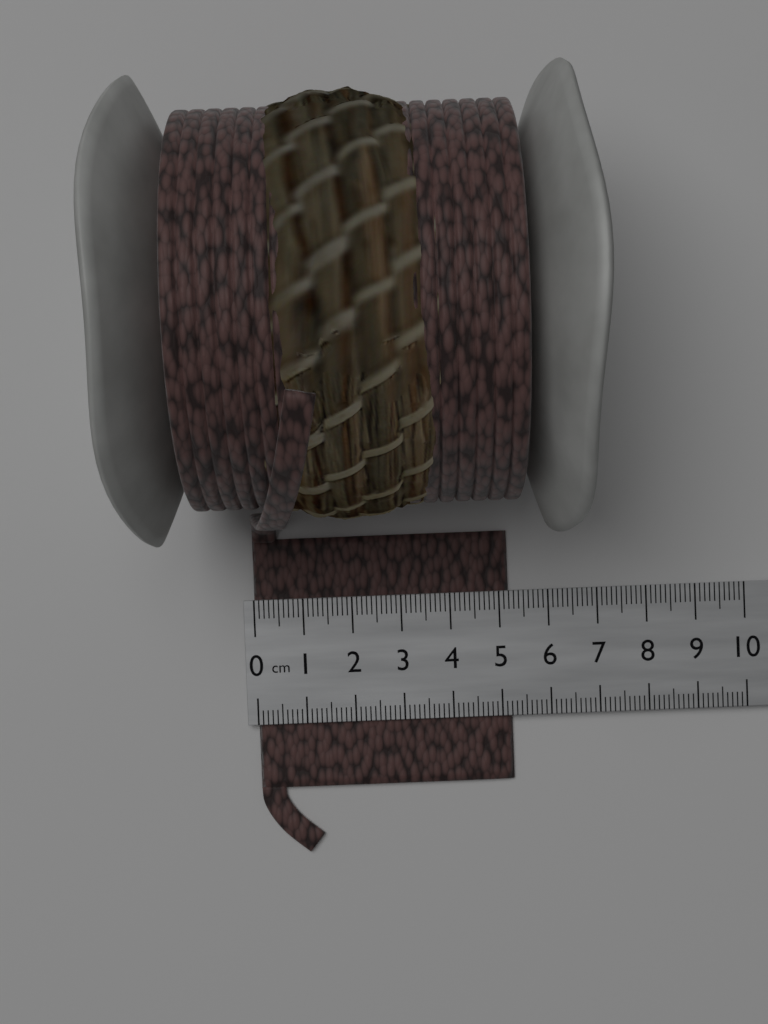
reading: 5.2 cm
